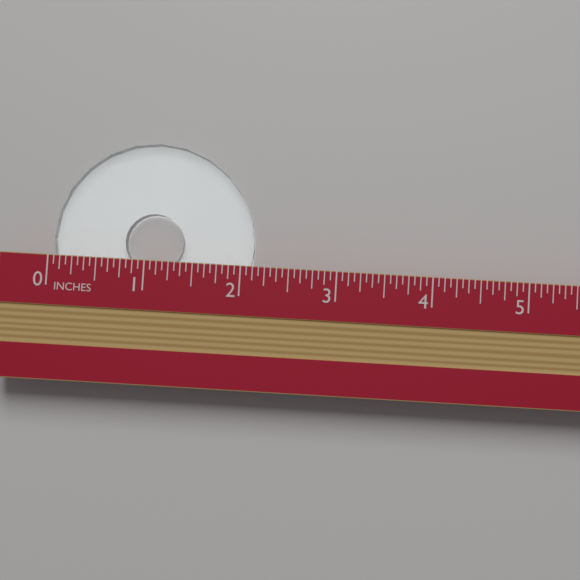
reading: 2.1250 in
